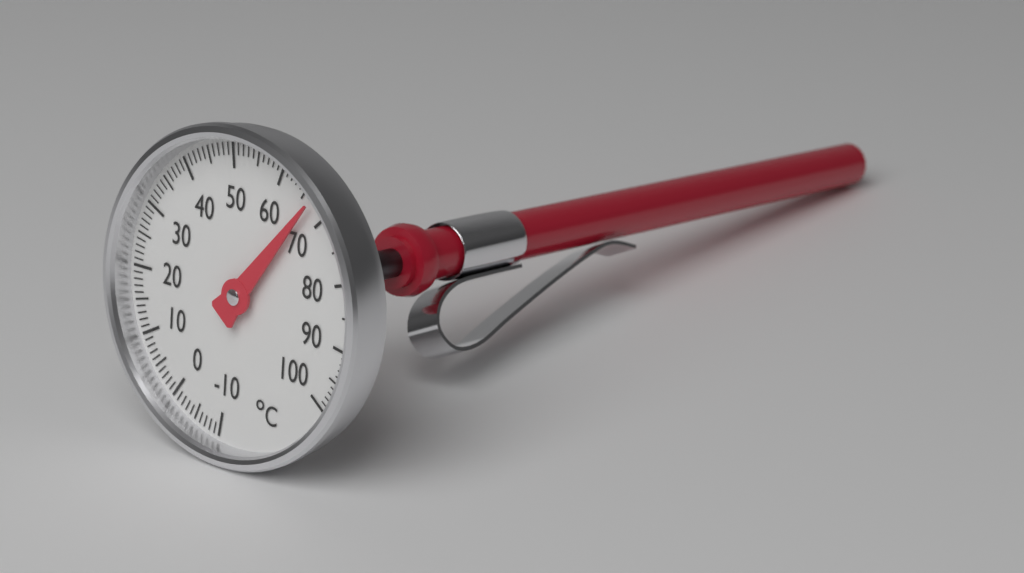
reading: 67 °C
